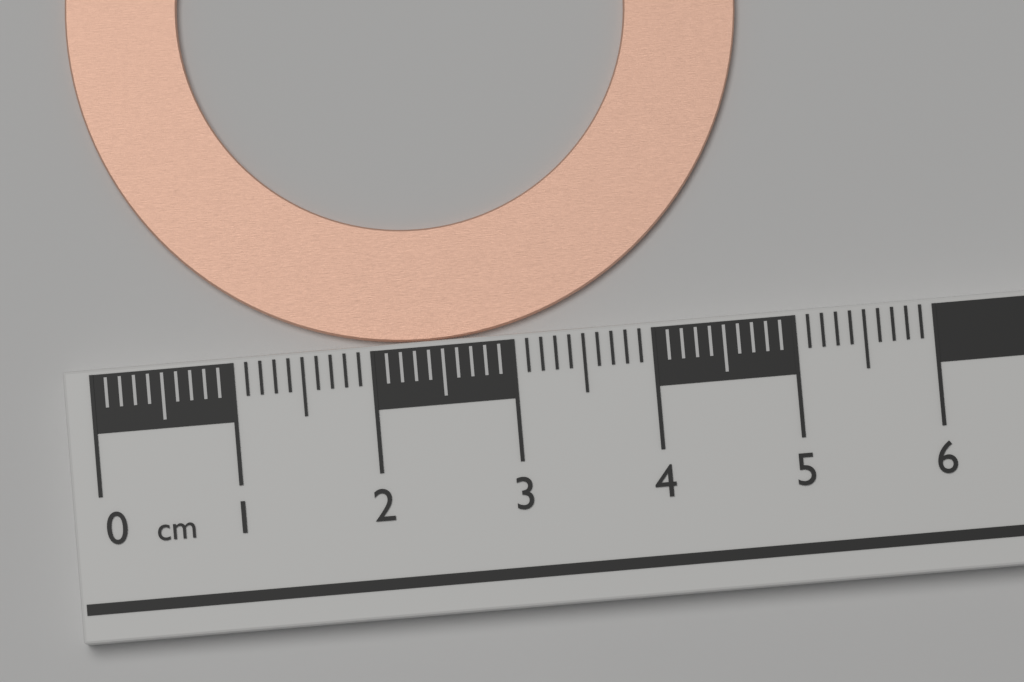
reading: 4.8 cm
